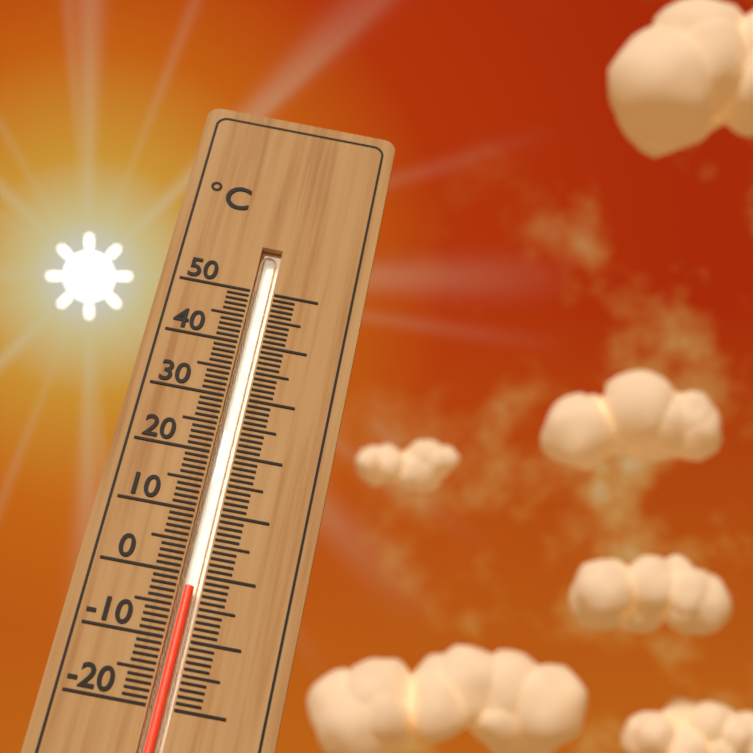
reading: -2 °C
